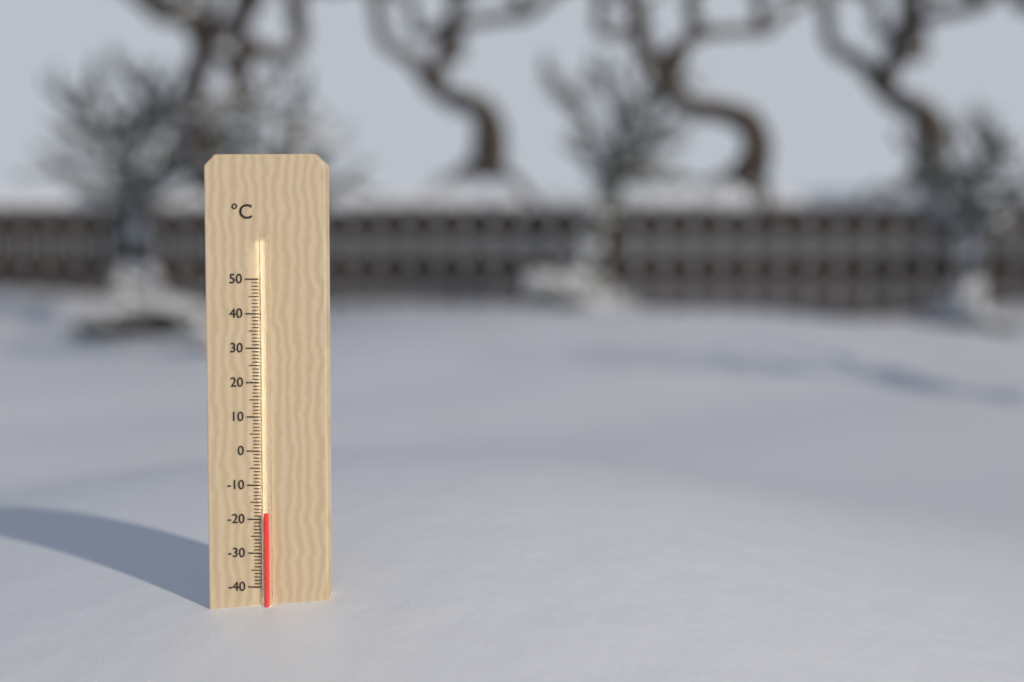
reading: -18 °C
